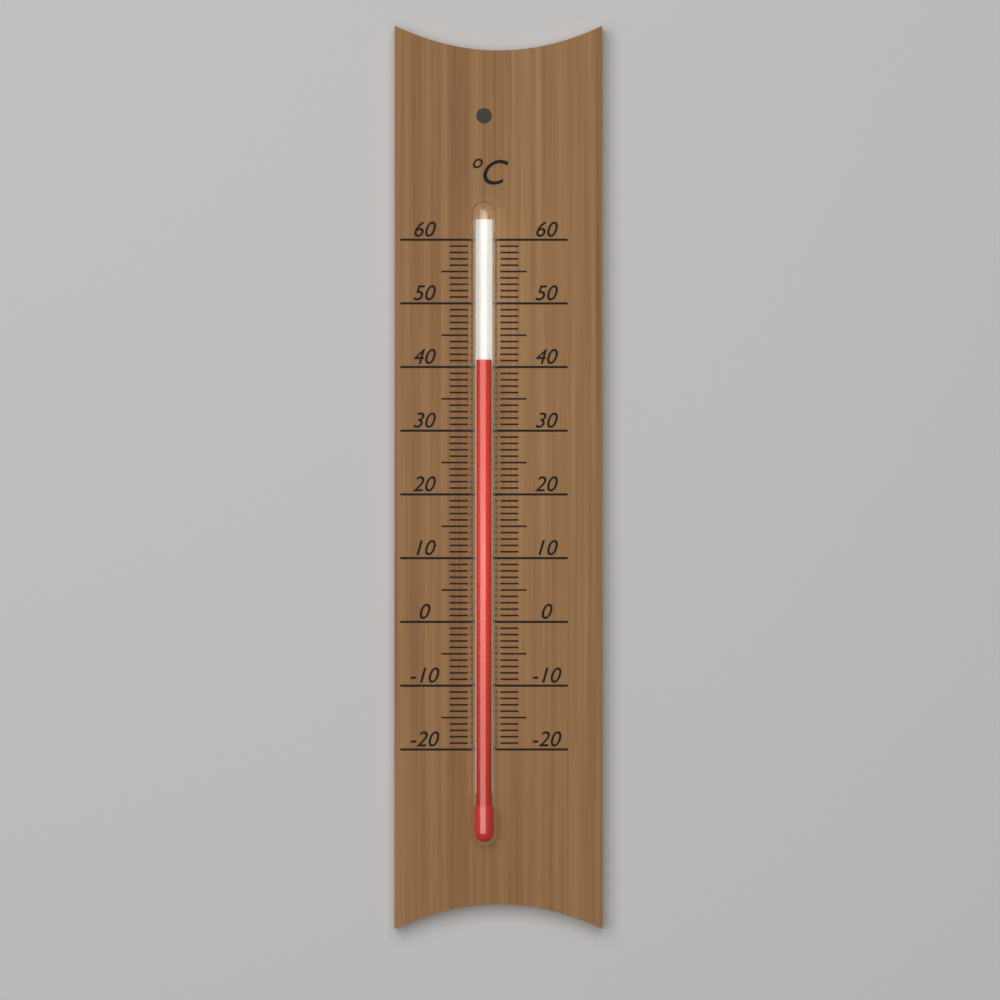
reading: 41 °C
